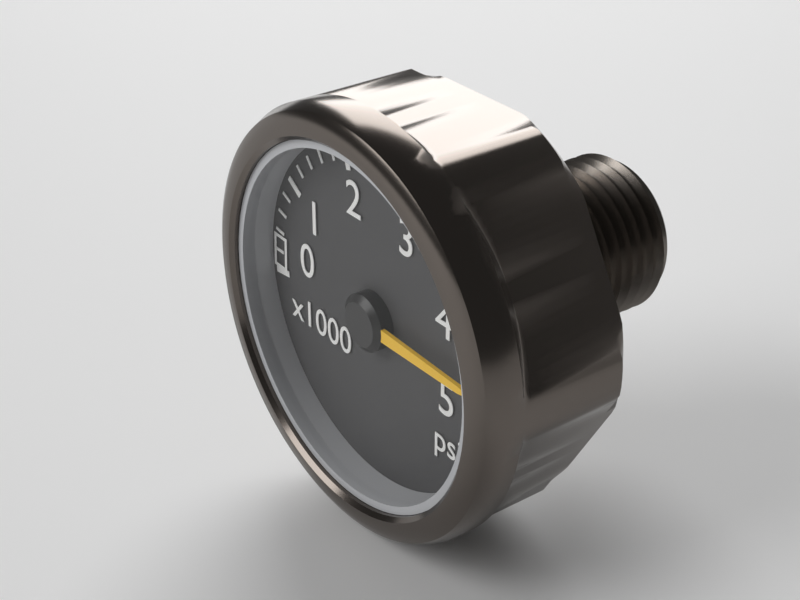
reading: 4600 psi
